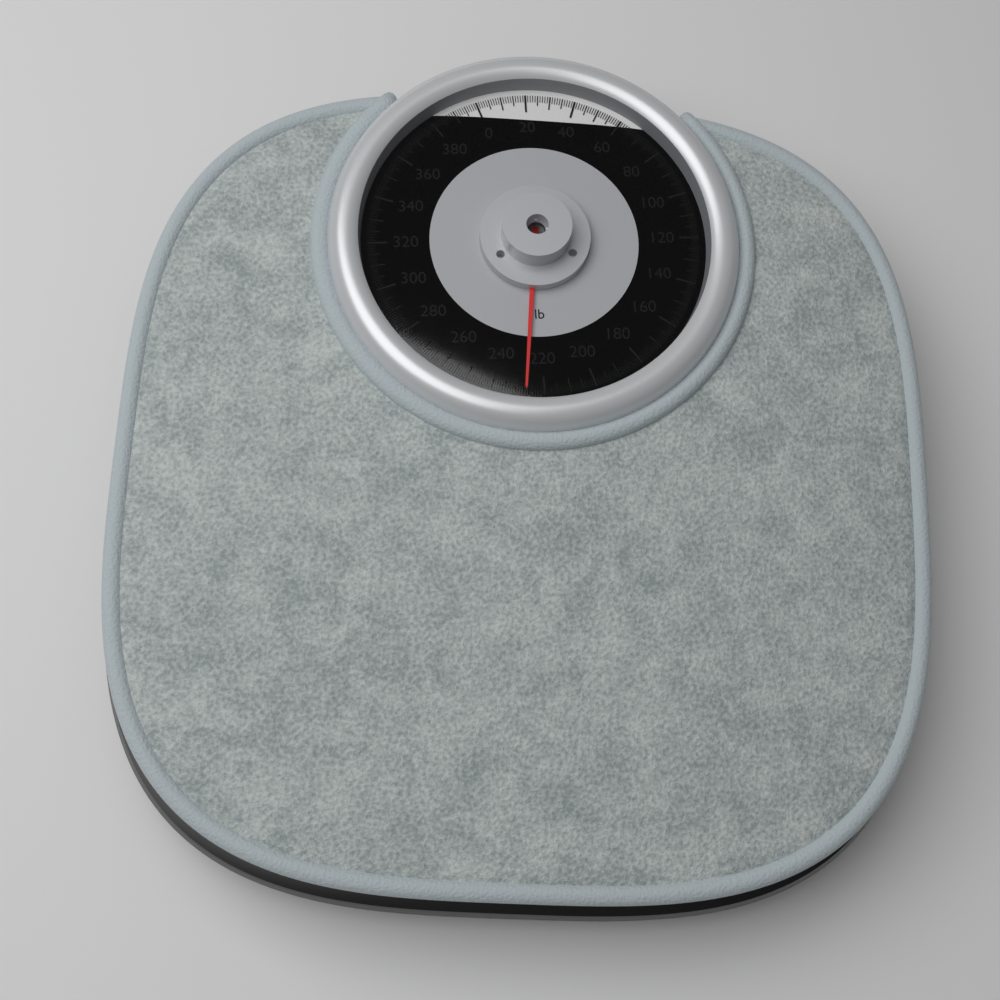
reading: 227 lb
